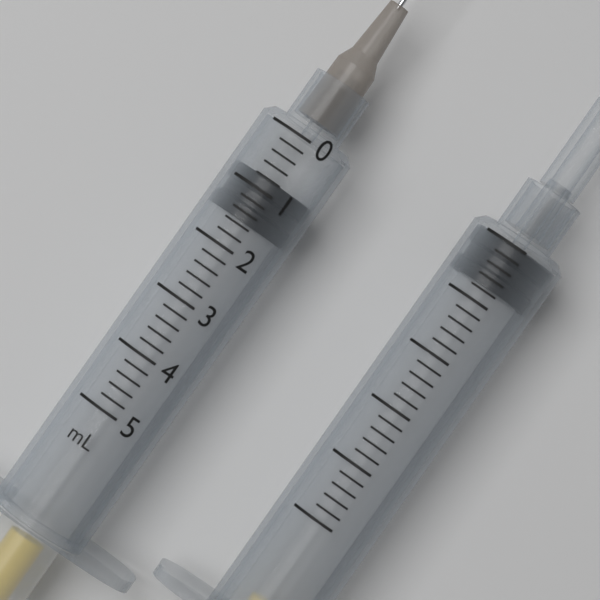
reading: 0.8 mL
